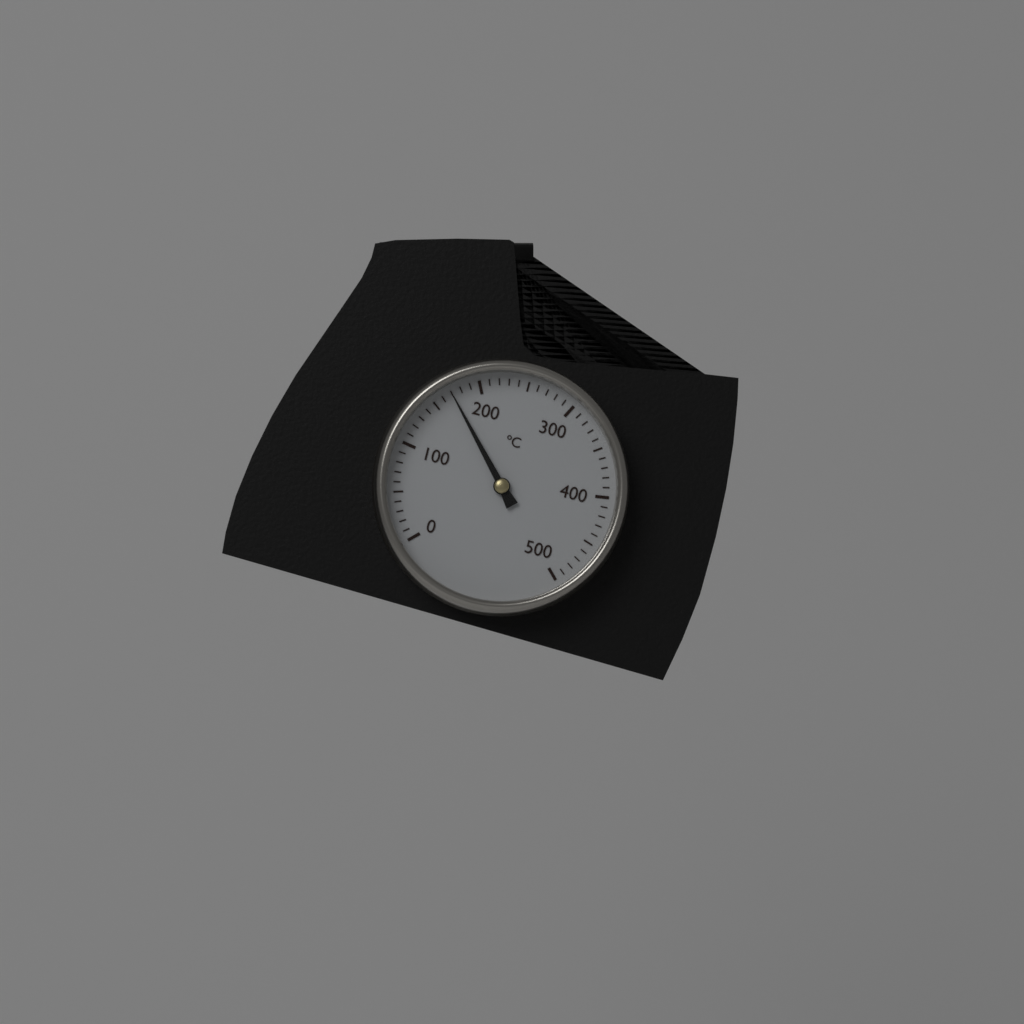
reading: 170 °C
